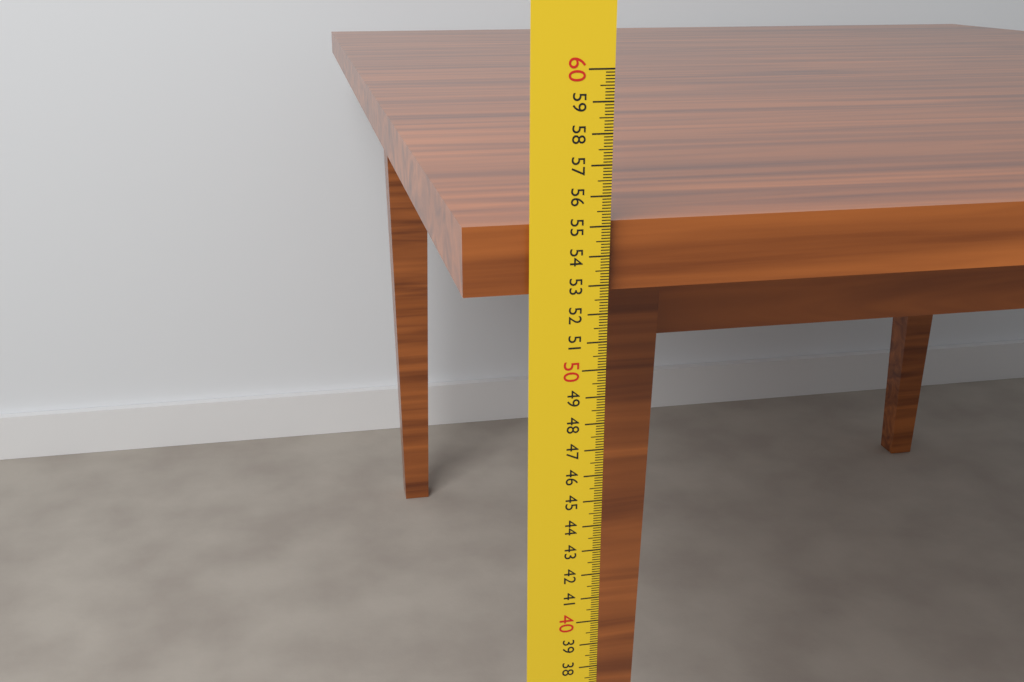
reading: 55.1 cm
